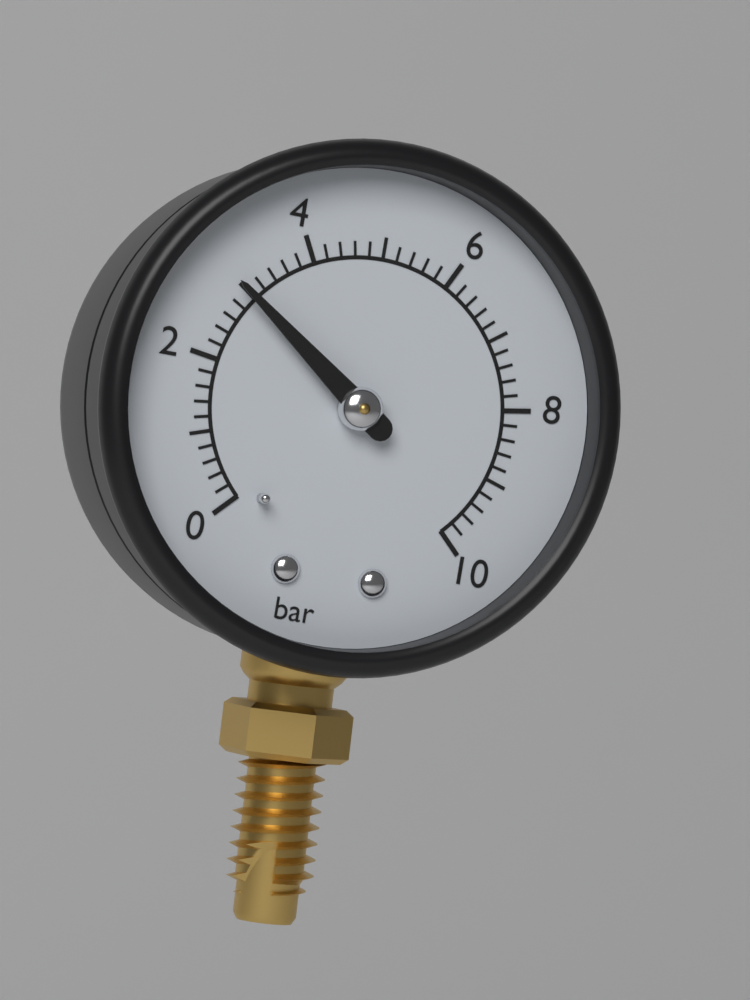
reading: 3.0 bar
